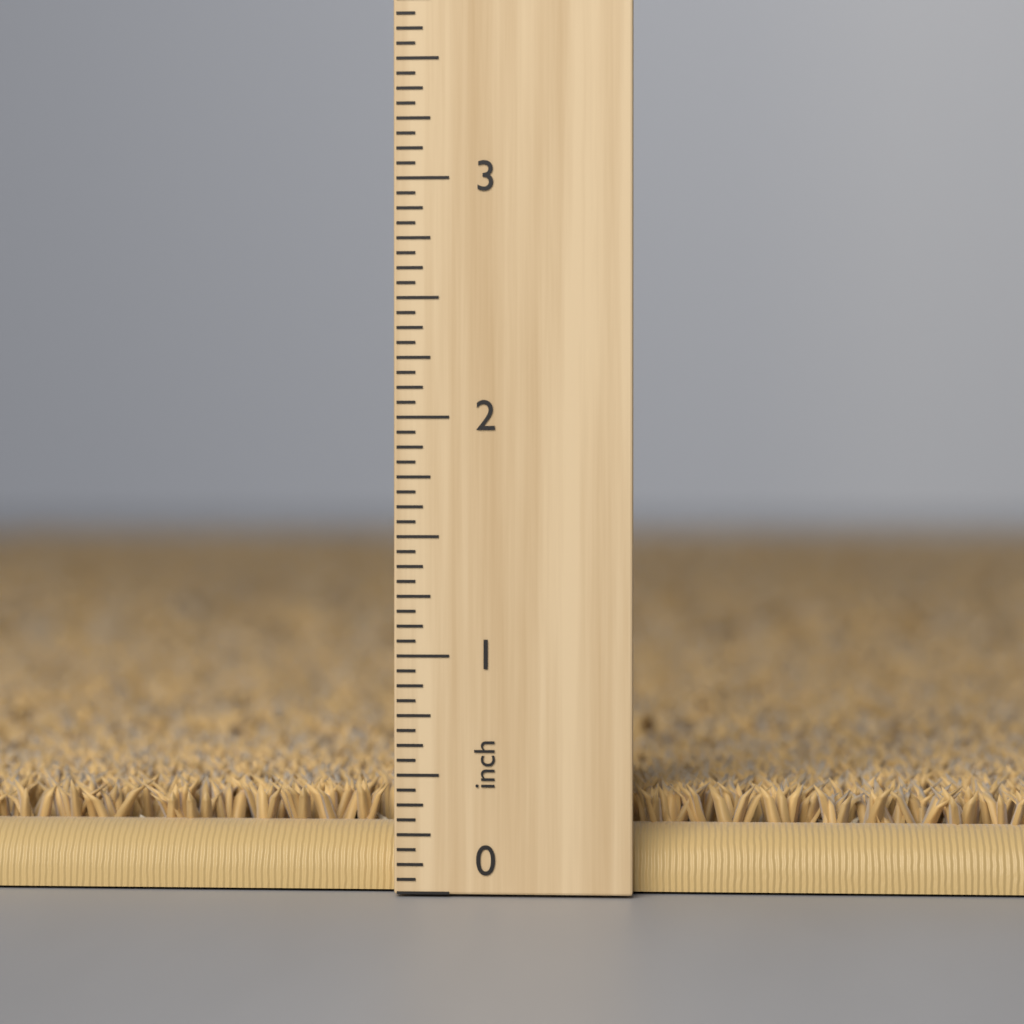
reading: 0.4375 inch
